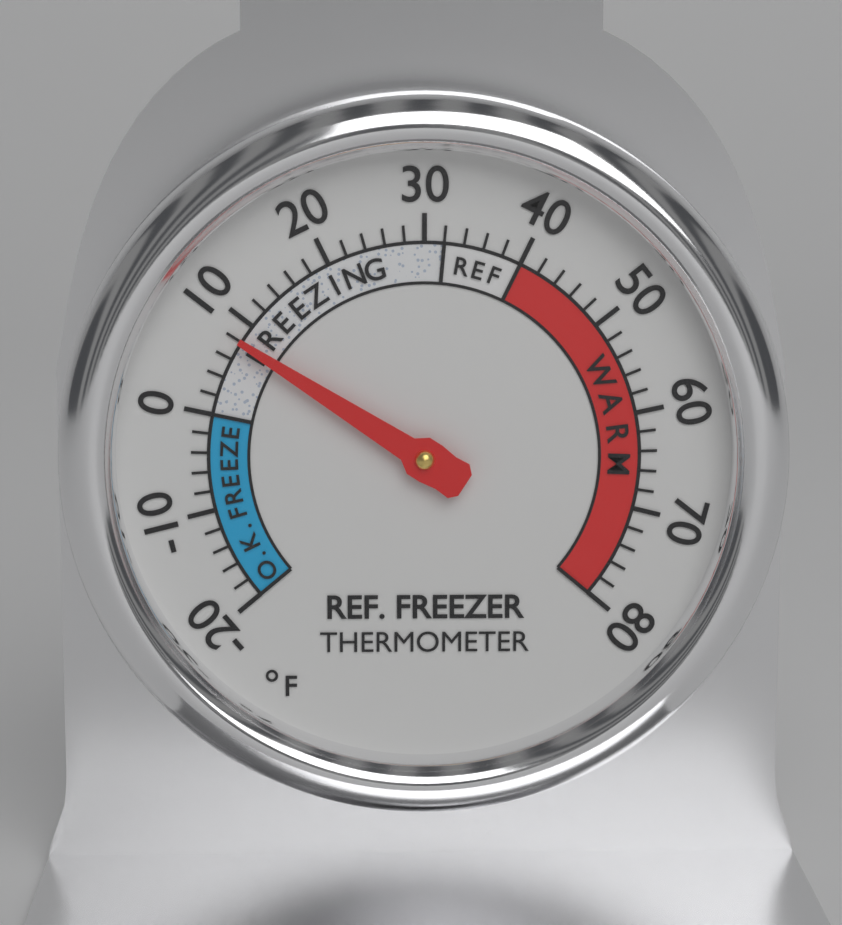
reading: 8 °F
